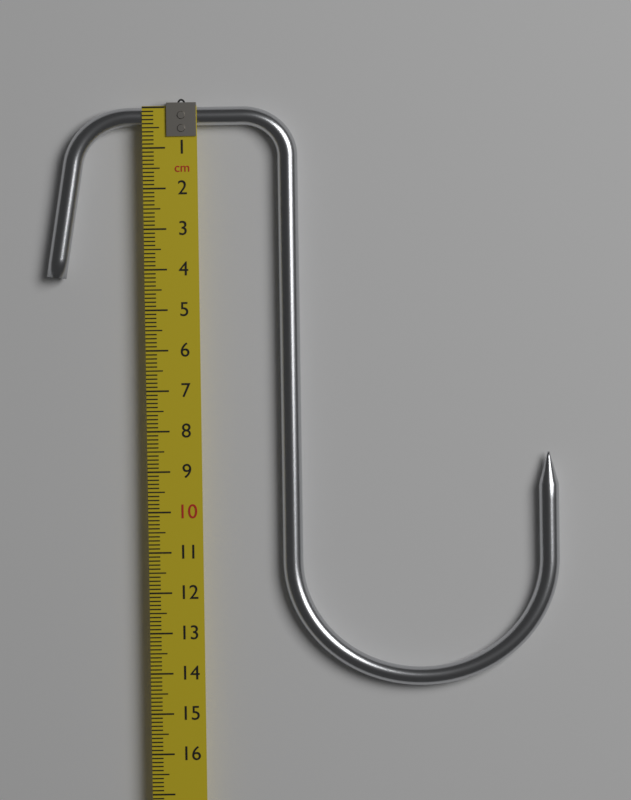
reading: 14.4 cm
